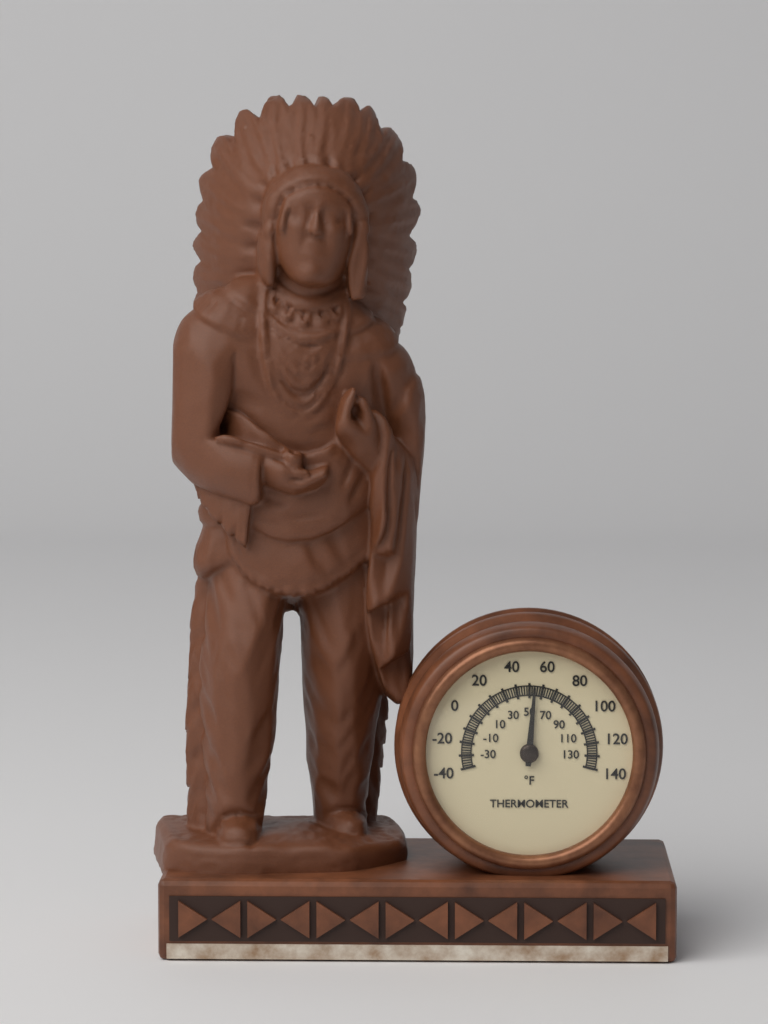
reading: 54 °F
